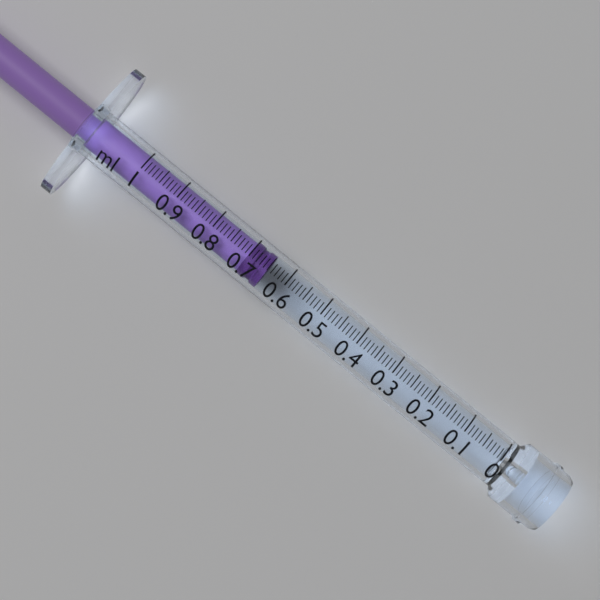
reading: 0.65 ml
